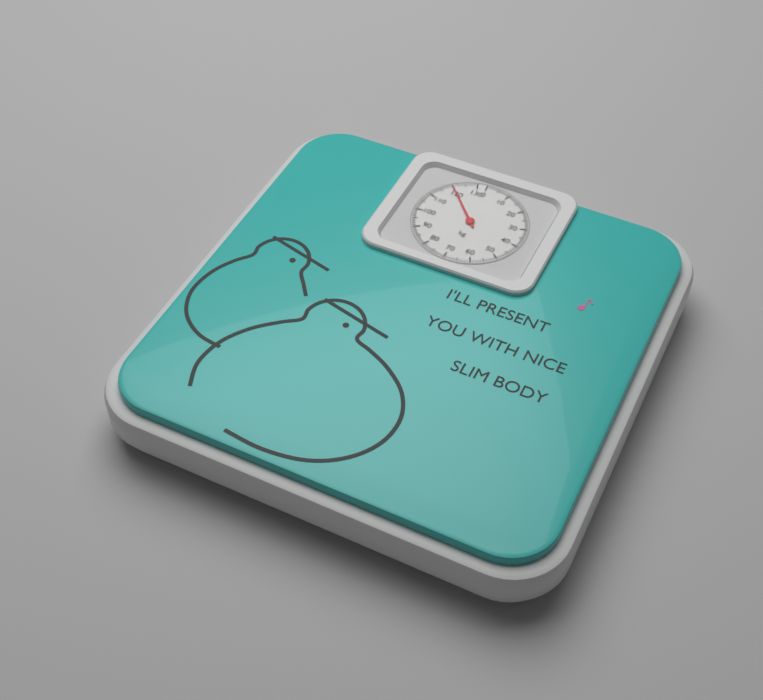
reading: 120 kg
